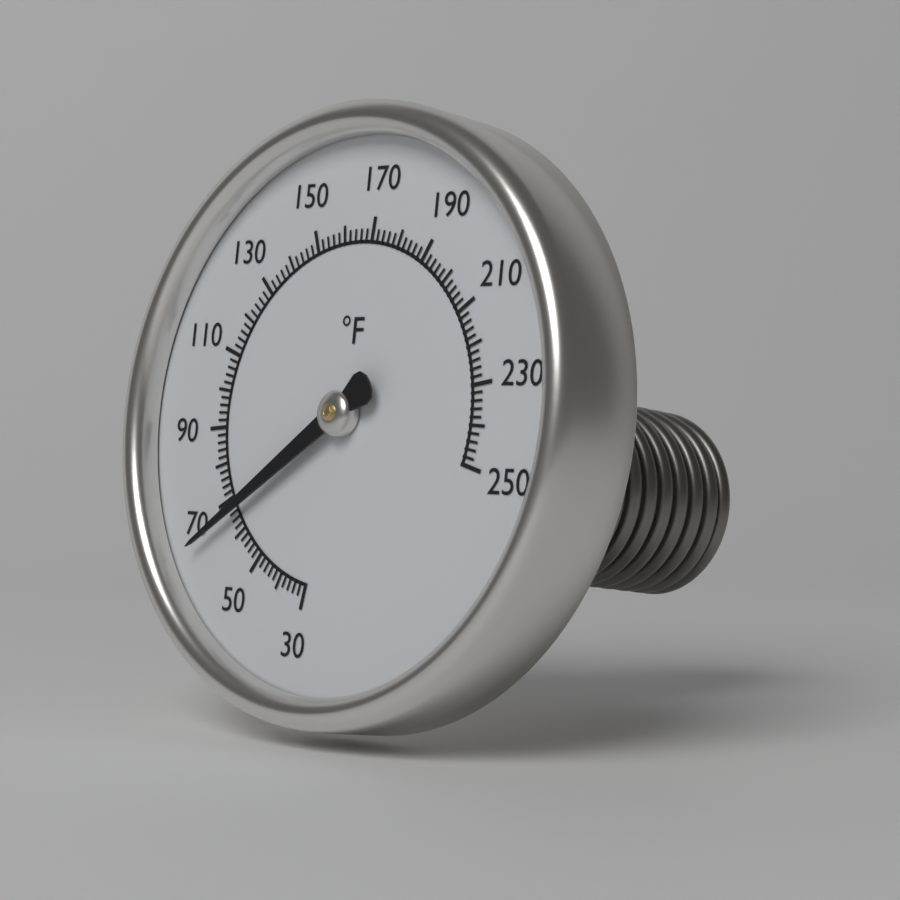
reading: 66 °F
